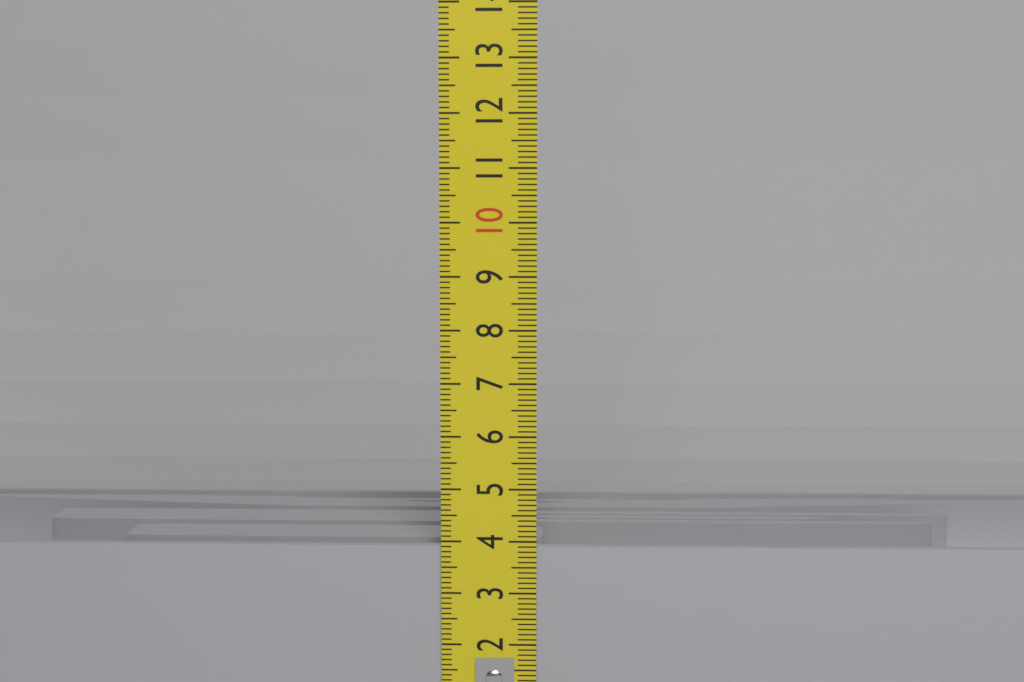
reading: 3.9 cm
